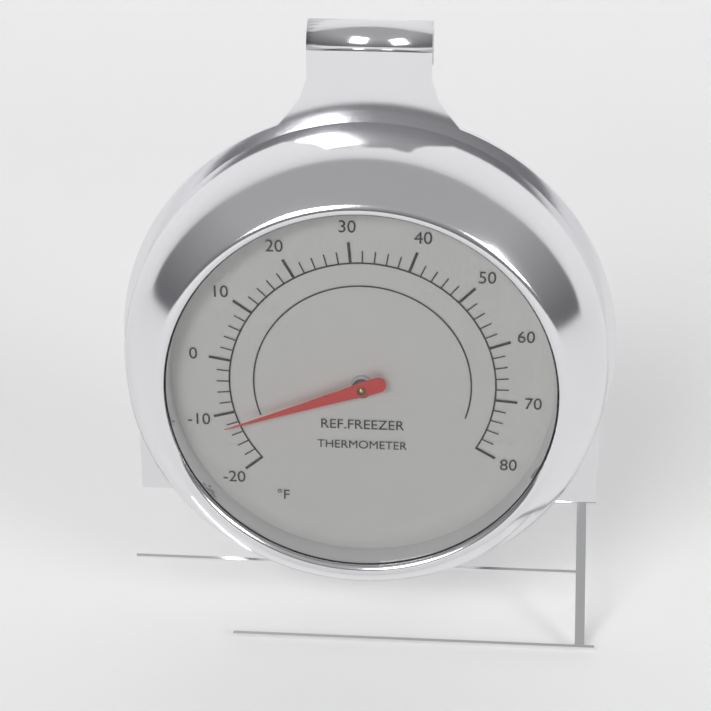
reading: -12 °F
